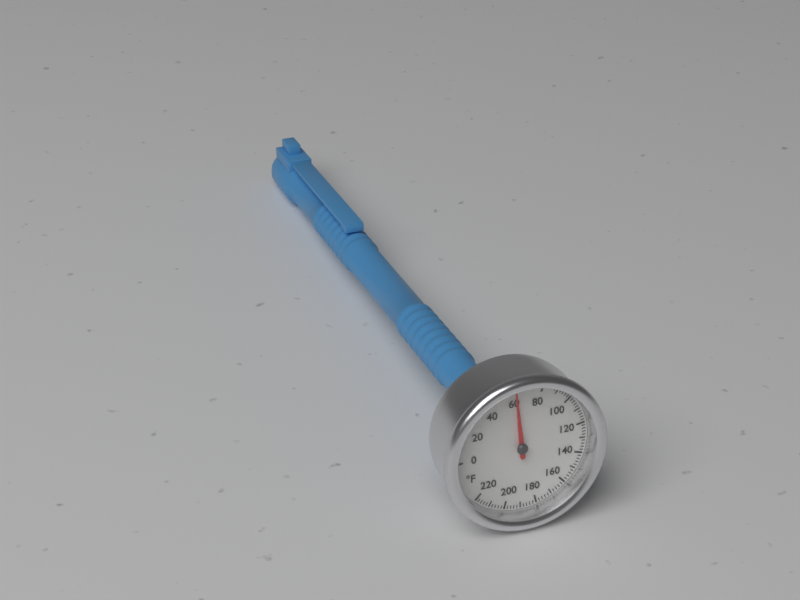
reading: 62 °F
